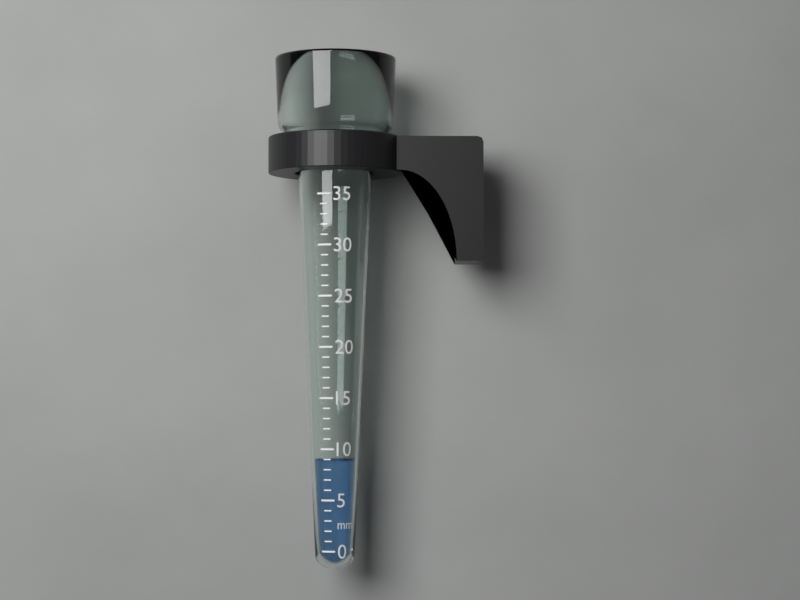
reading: 9 mm
